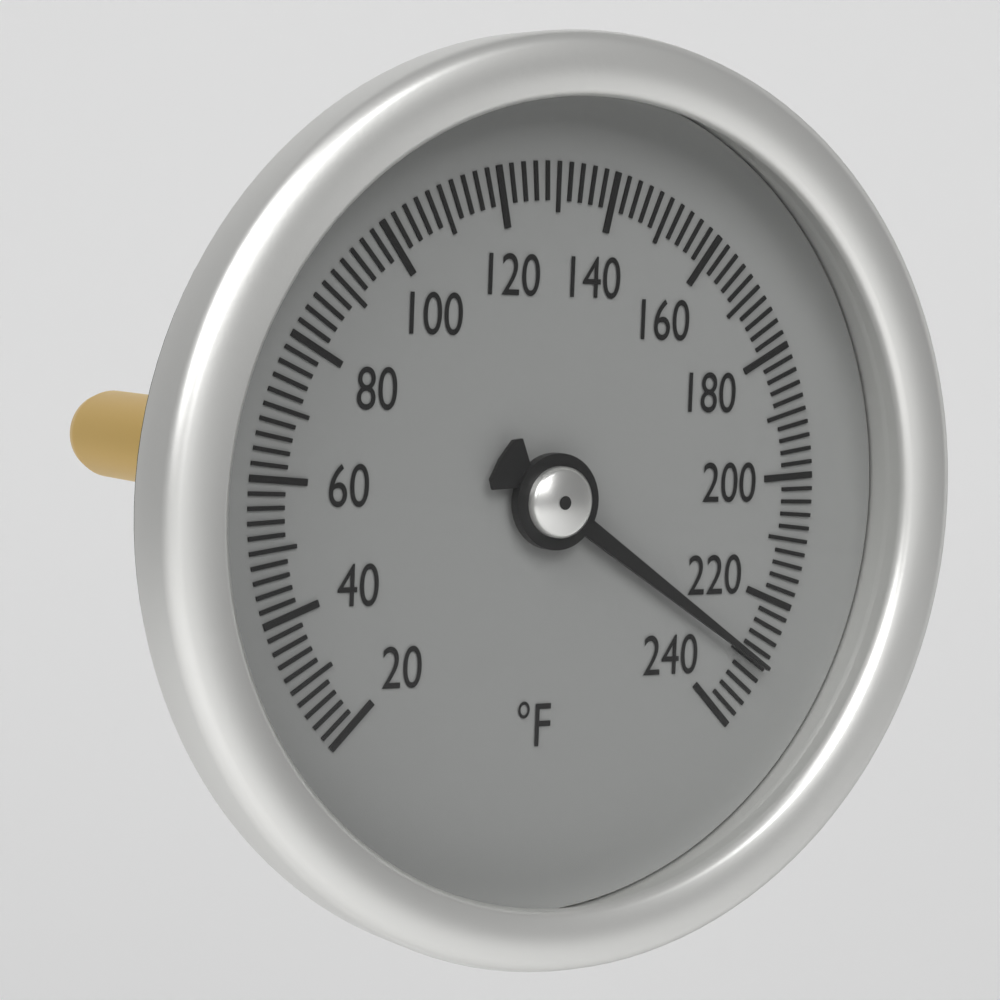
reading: 230 °F
